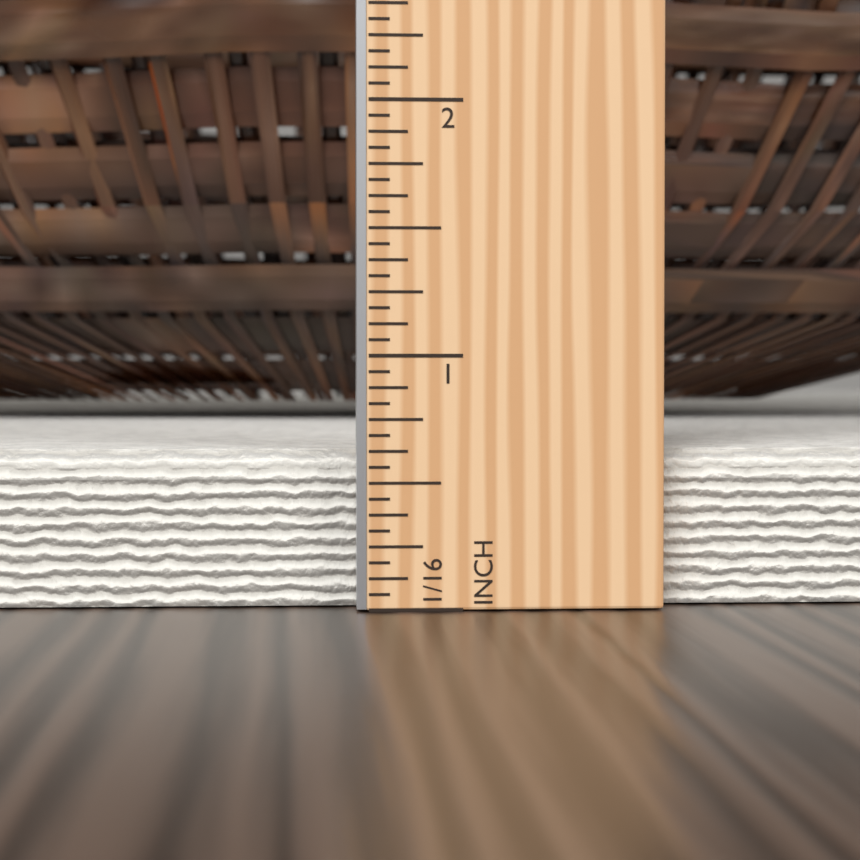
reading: 0.6250 in
